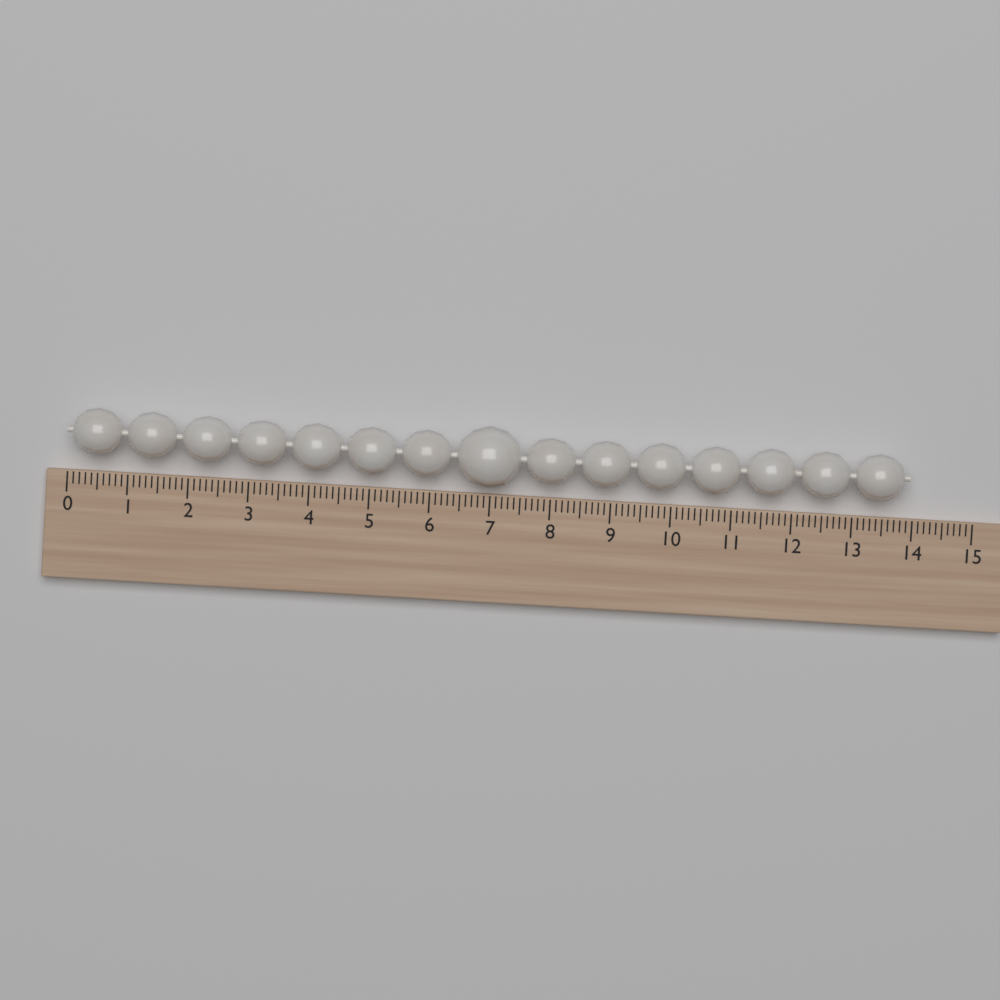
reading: 13.9 (no unit)
